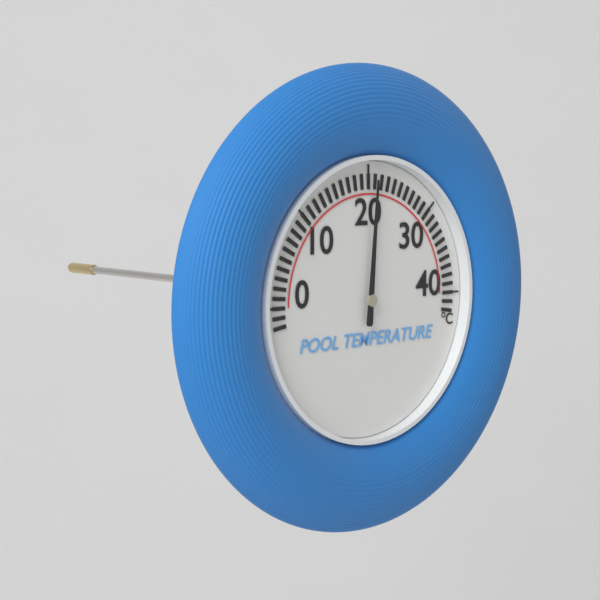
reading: 21 °C
